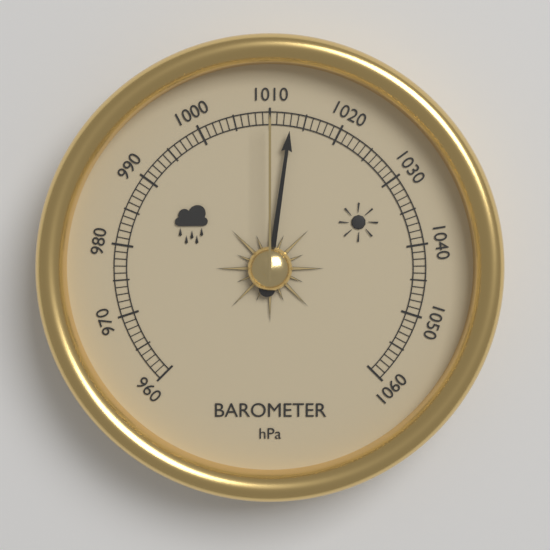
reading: 1013 hPa
